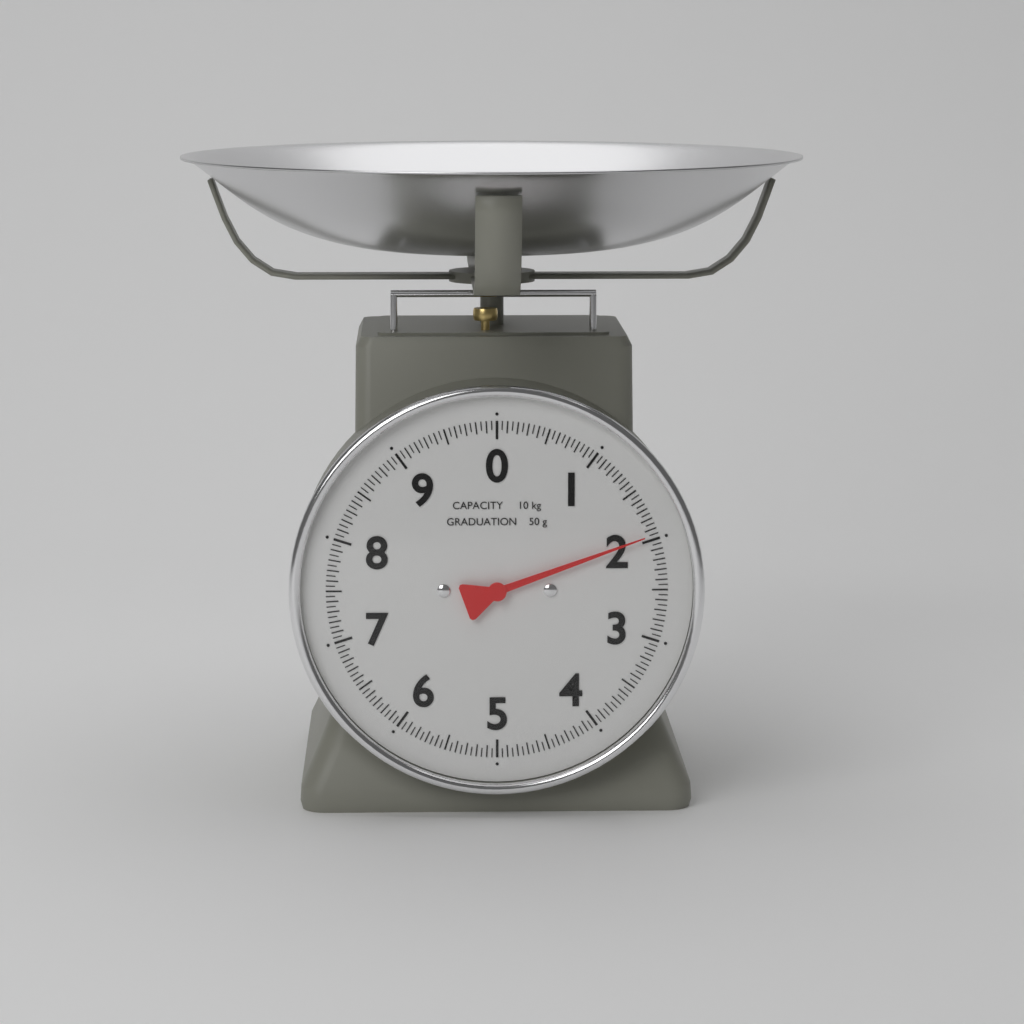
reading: 1.95 kg
